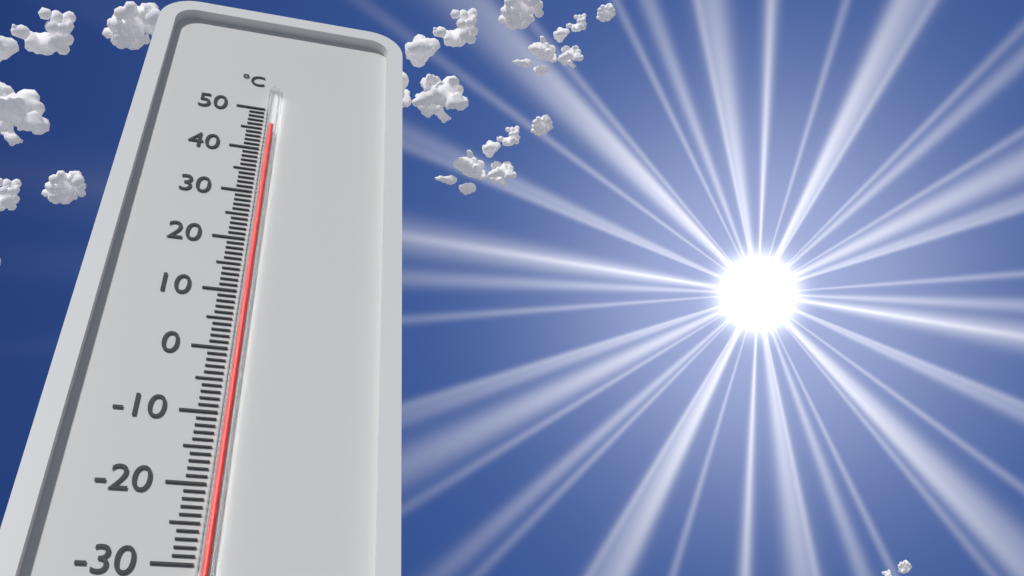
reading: 45 °C
